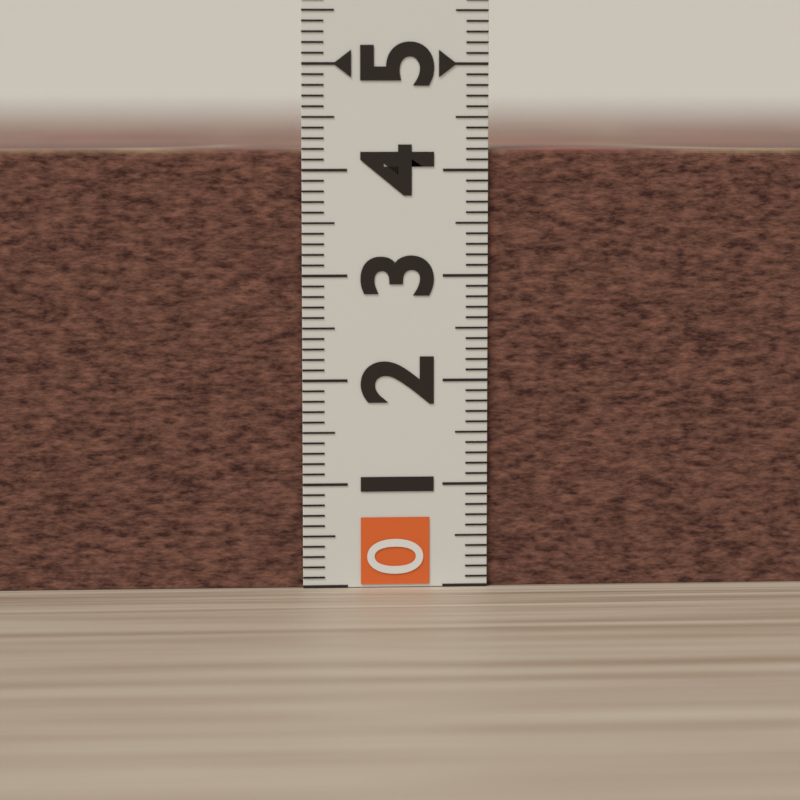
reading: 4.2 (no unit)
